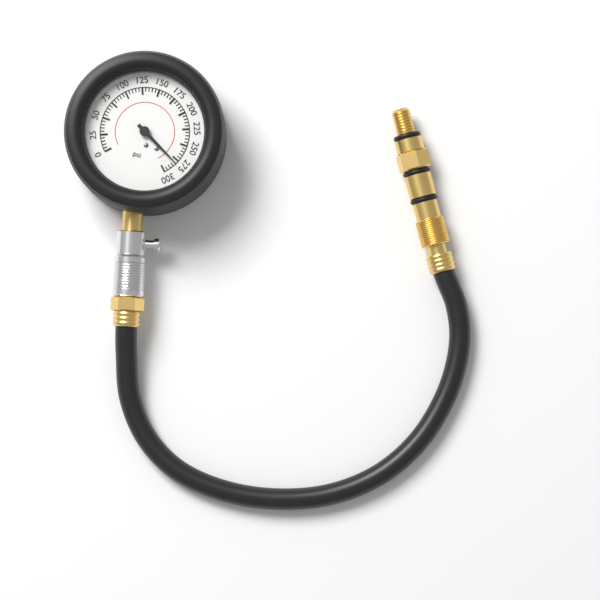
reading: 280 psi
